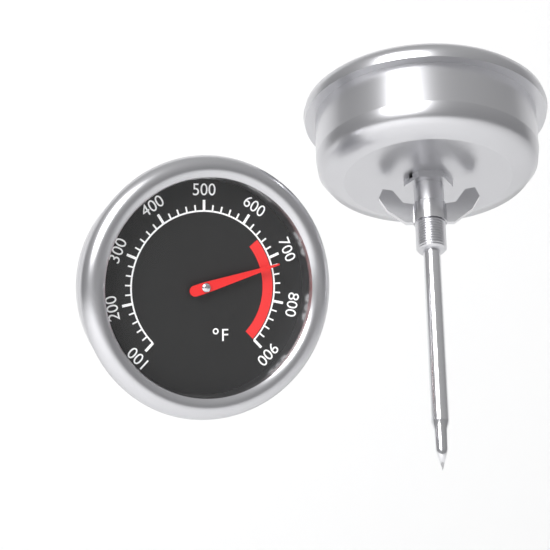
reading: 720 °F
